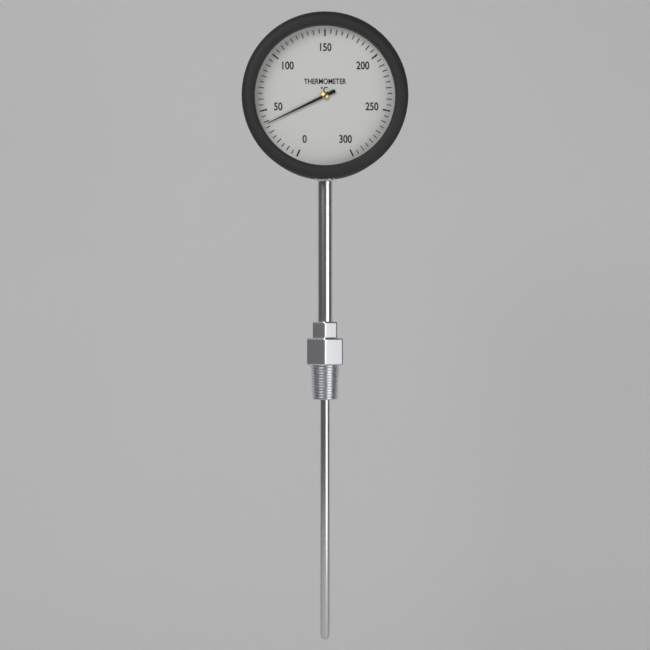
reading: 38 °C
